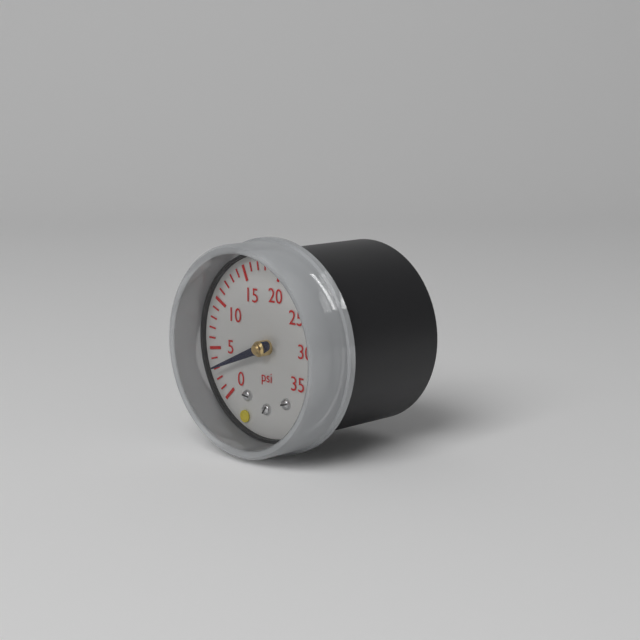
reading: 3 psi
